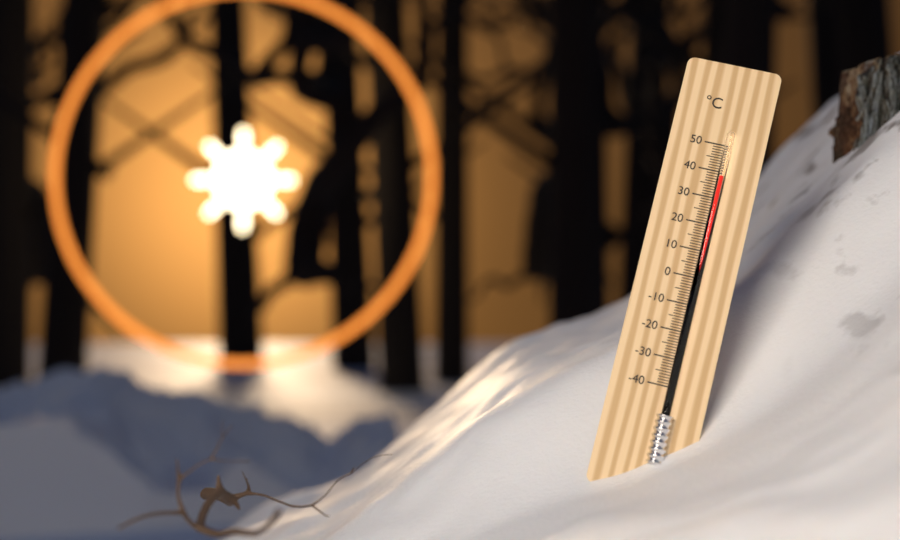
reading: 38 °C
